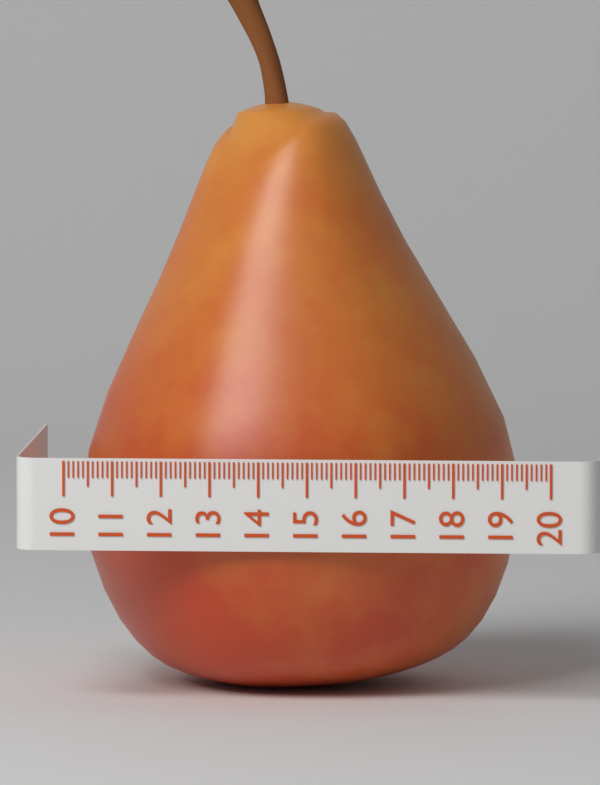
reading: 19.1 (no unit)
